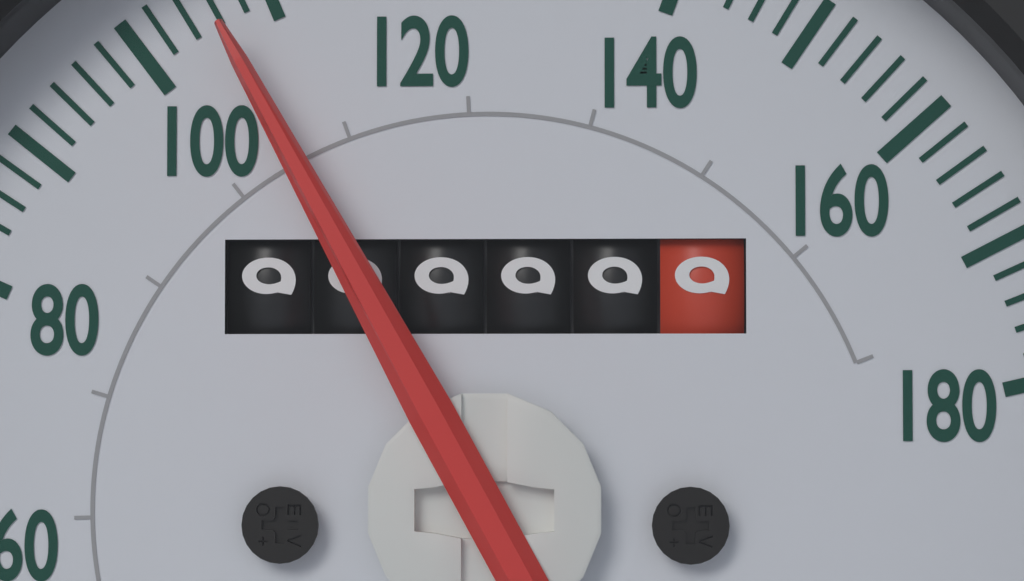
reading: 106 mph
